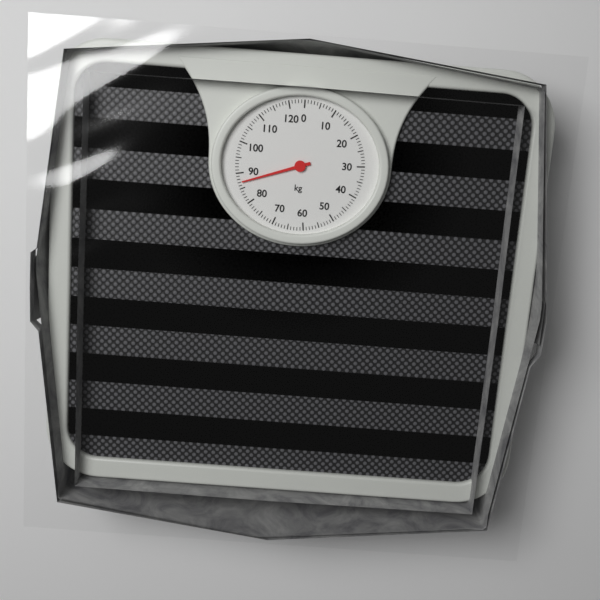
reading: 87 kg
